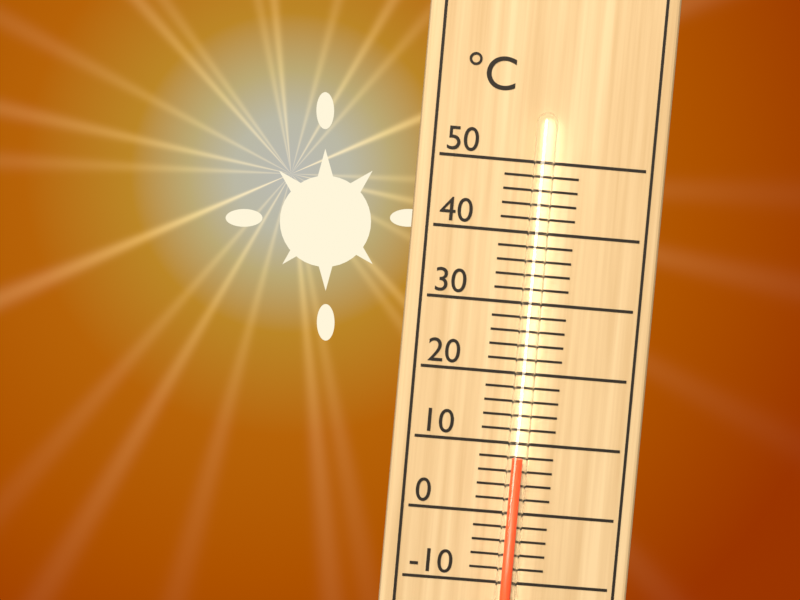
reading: 8 °C
